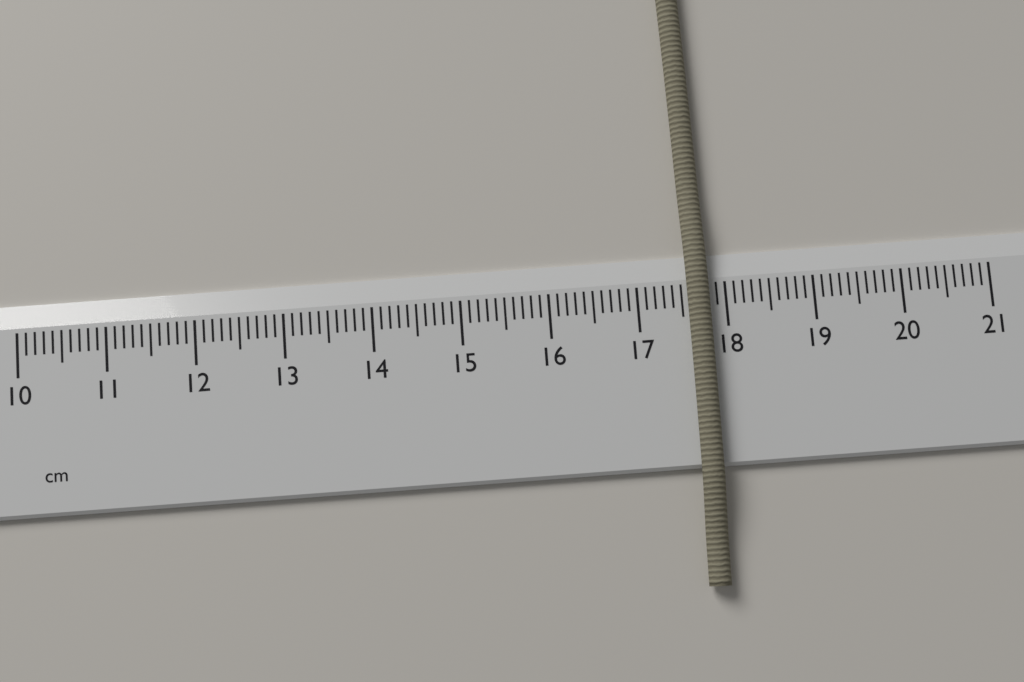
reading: 17.8 cm
